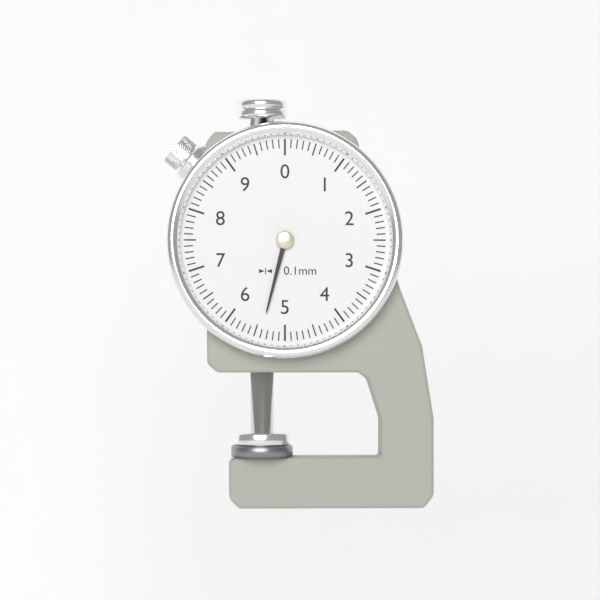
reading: 5.4 mm
